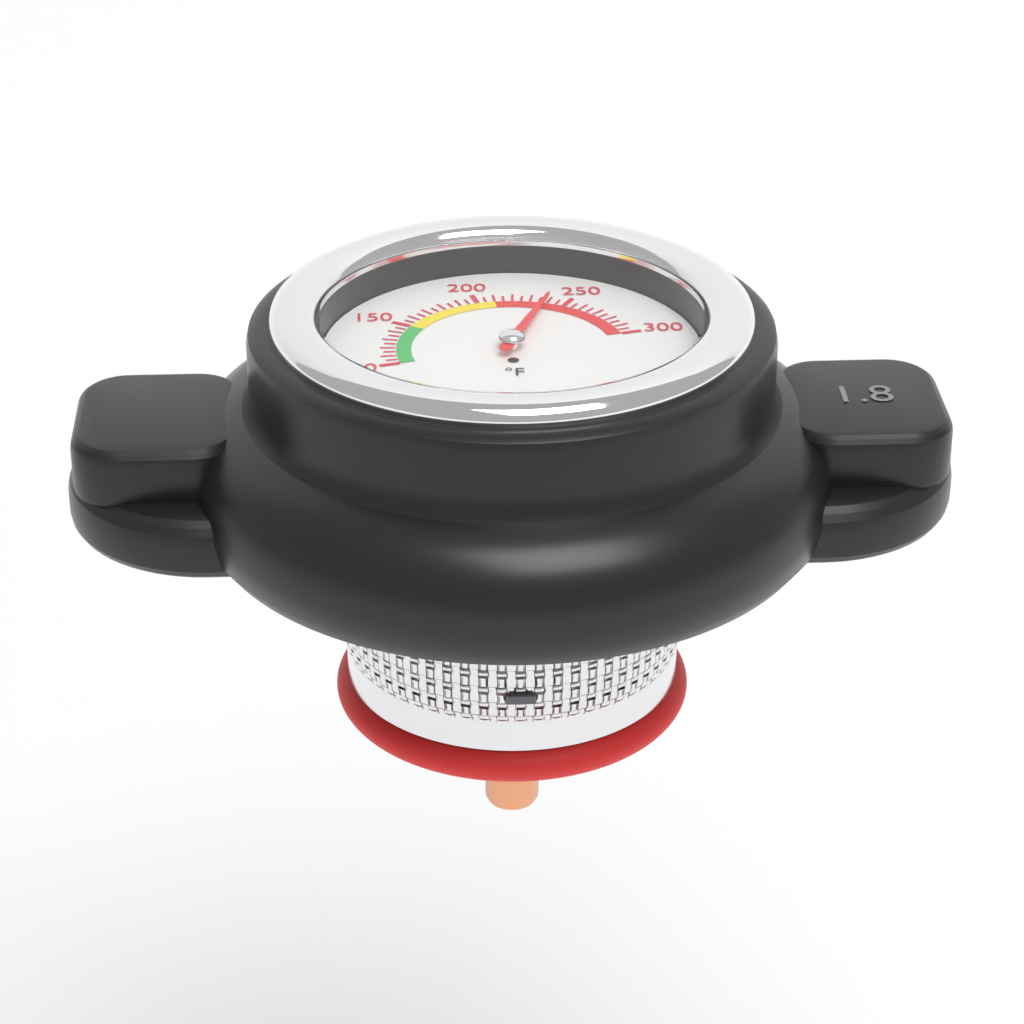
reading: 240 °F
